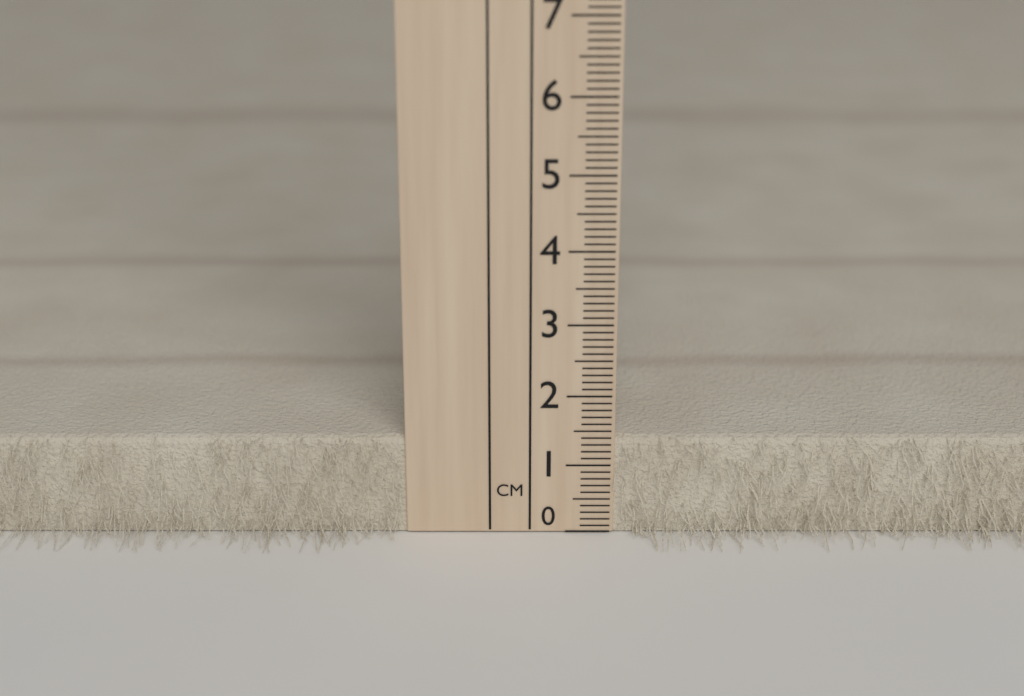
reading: 1.4 cm
